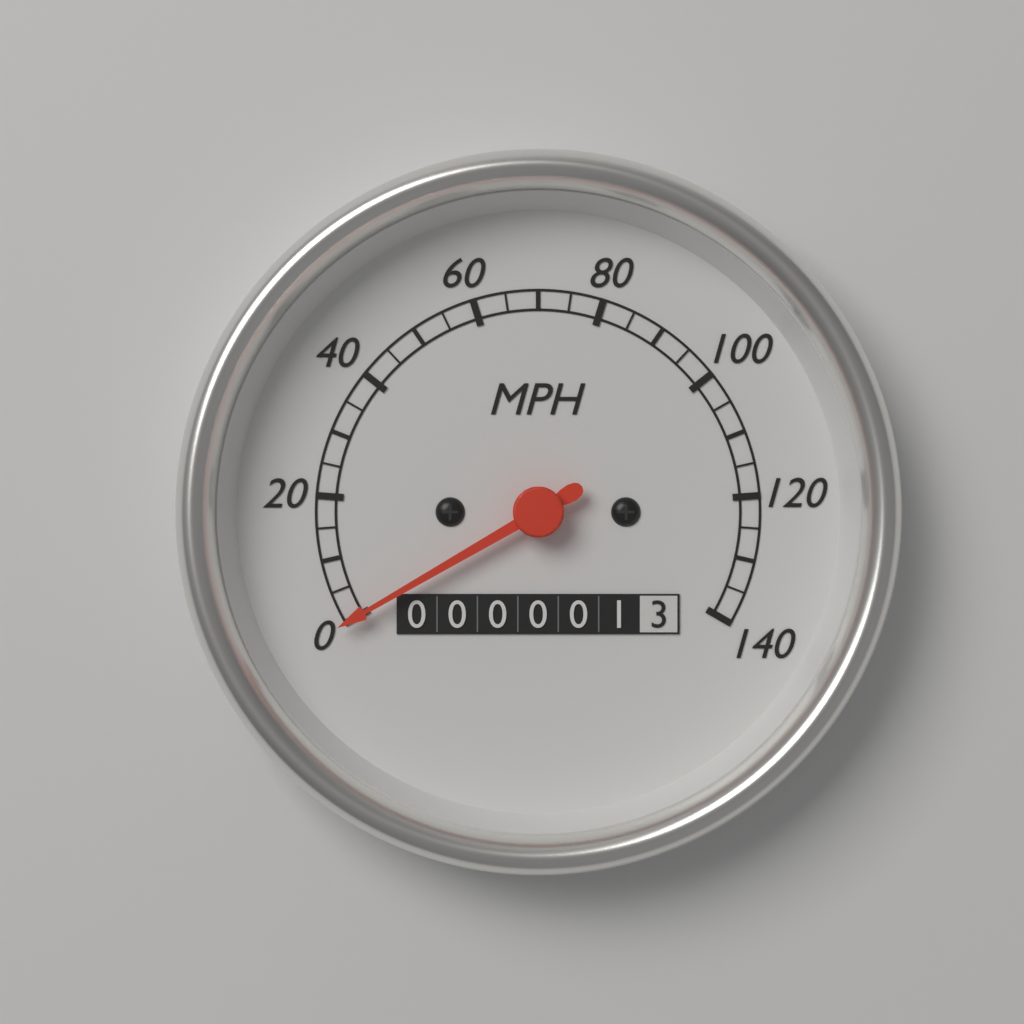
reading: 0 MPH
